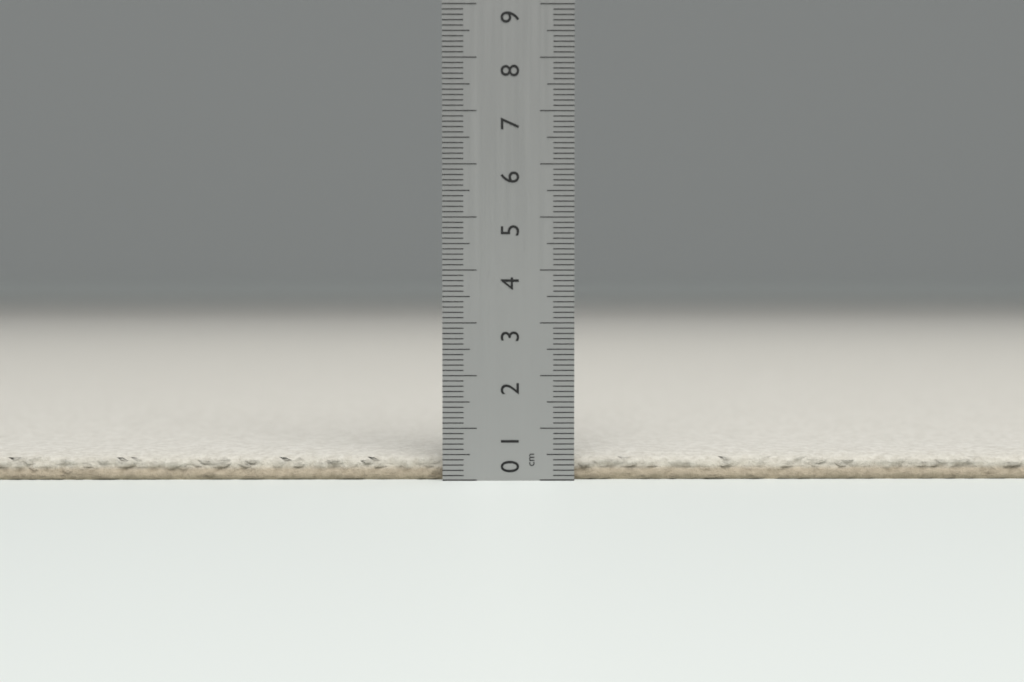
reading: 0.5 cm
